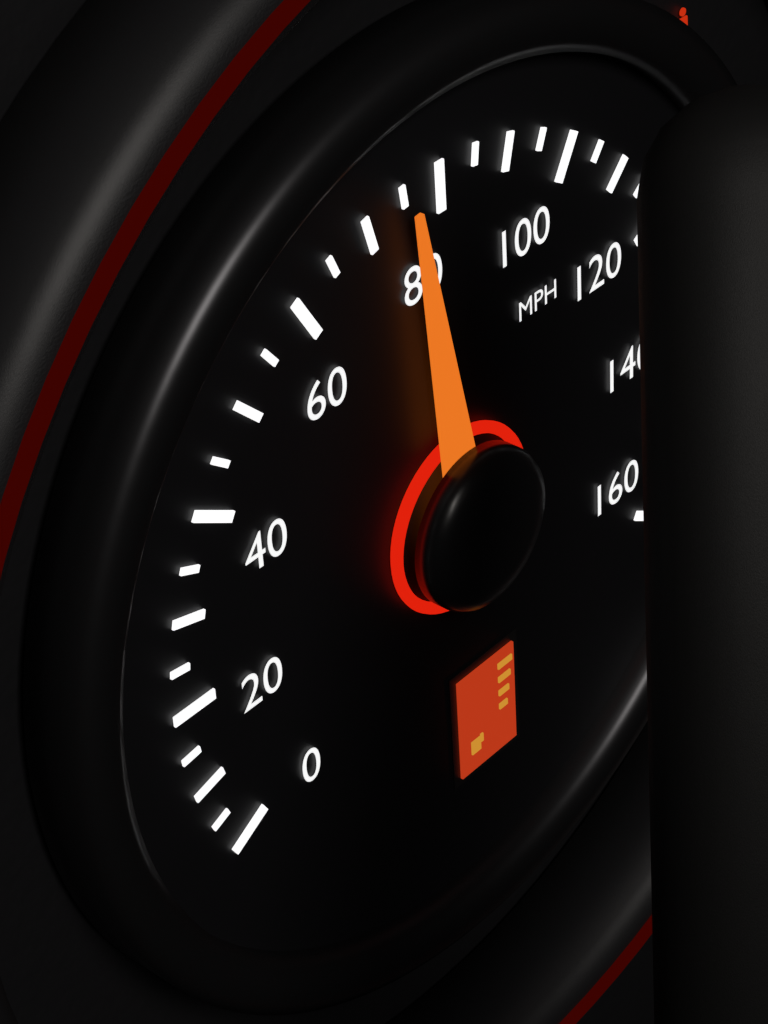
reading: 75 mph
